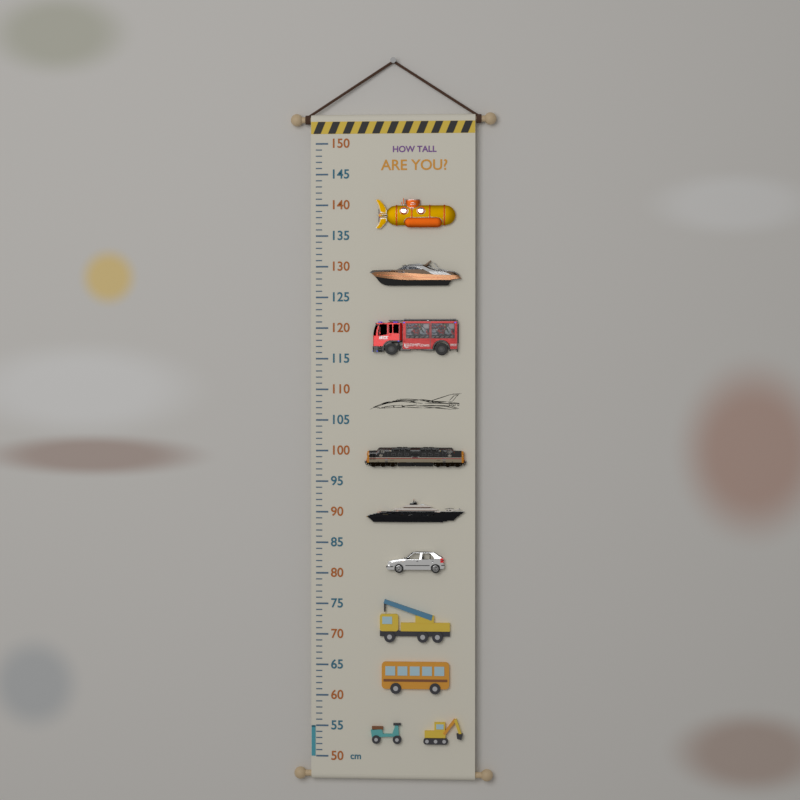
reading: 55 cm
